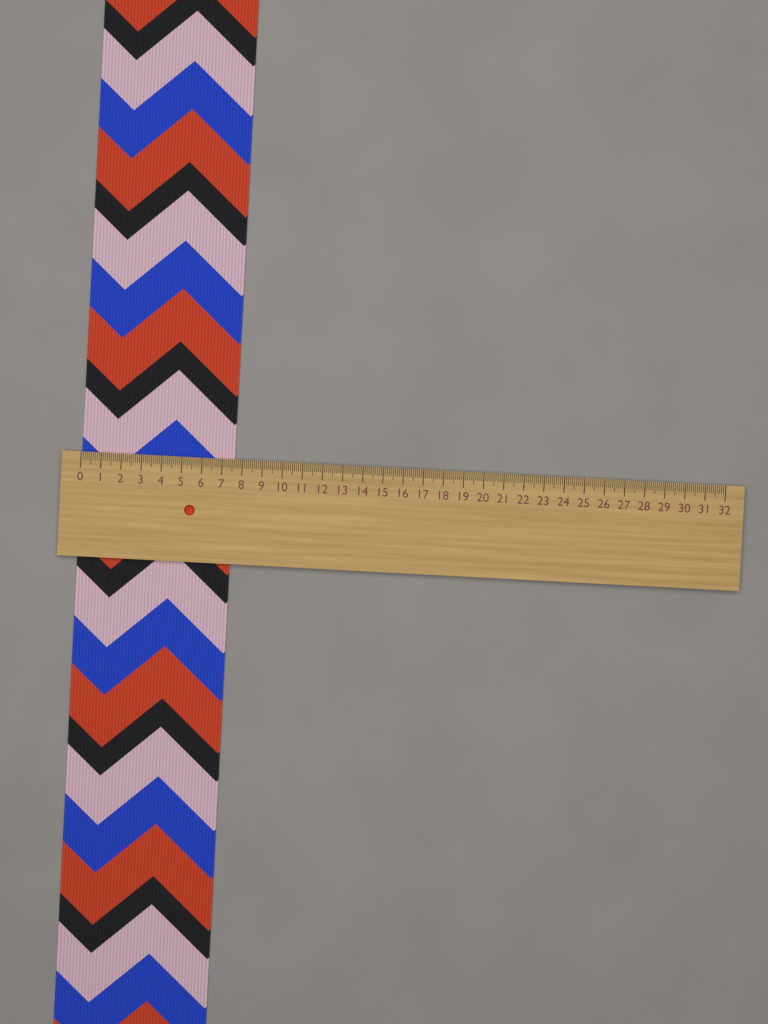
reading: 7.6 (no unit)
